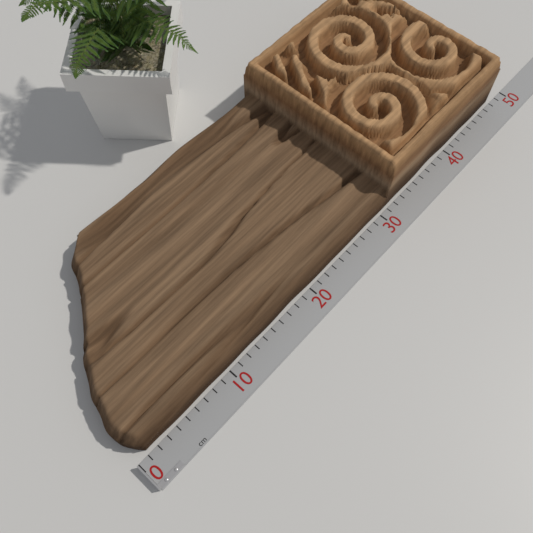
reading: 48 cm
